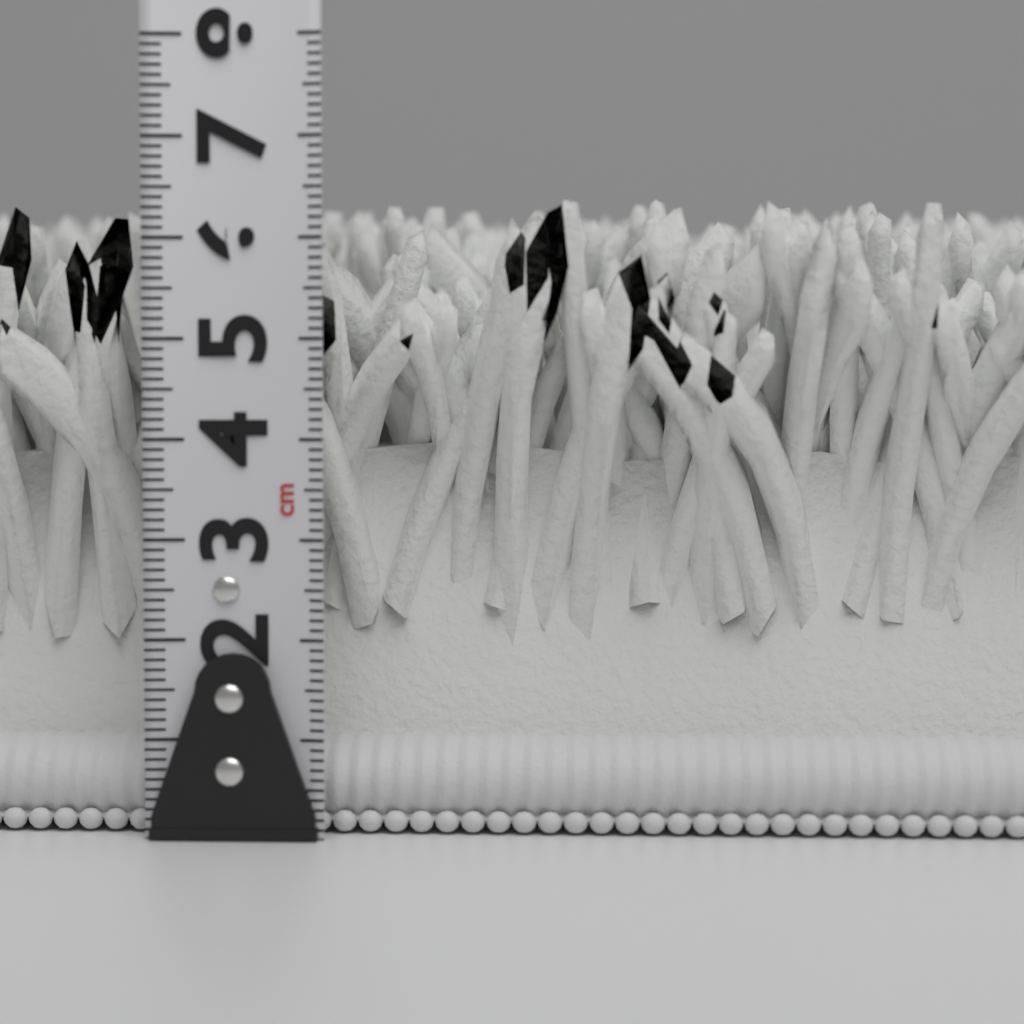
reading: 6.5 cm
